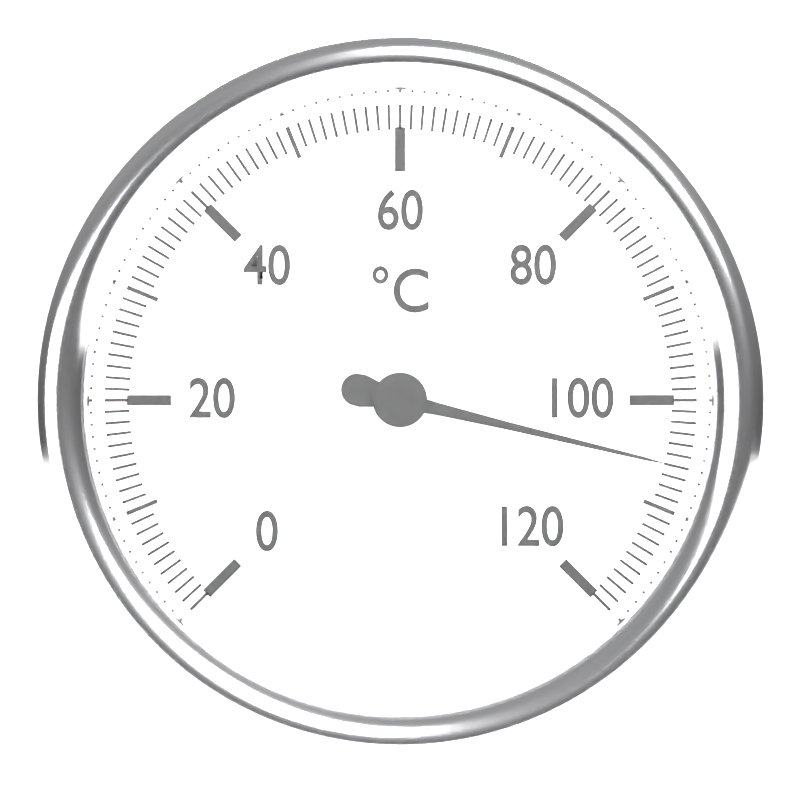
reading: 106 °C
